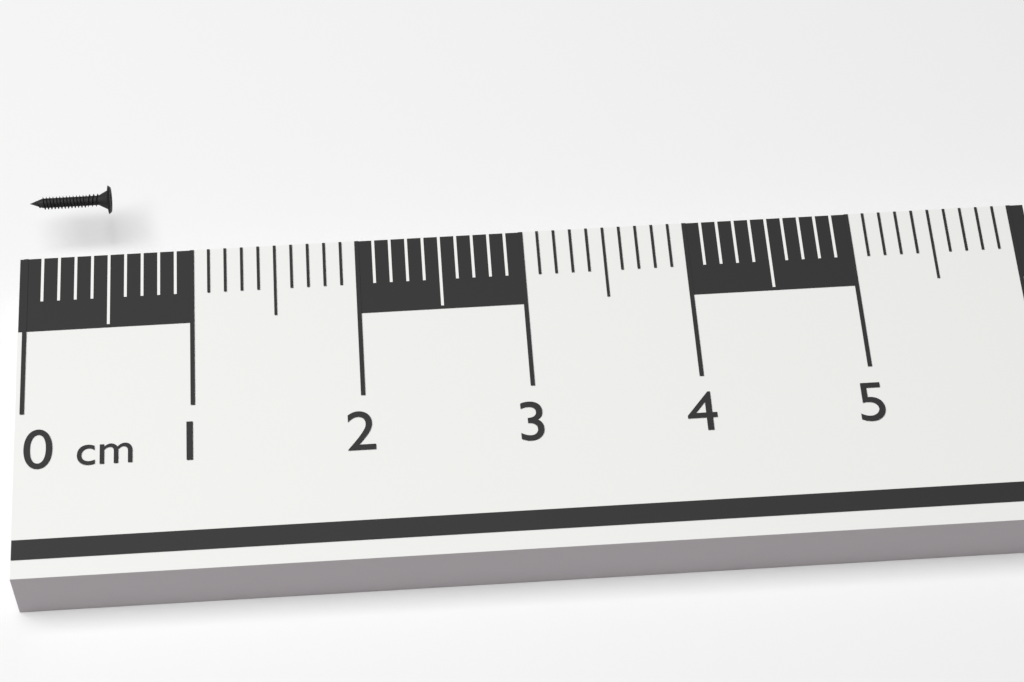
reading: 0.5 cm
